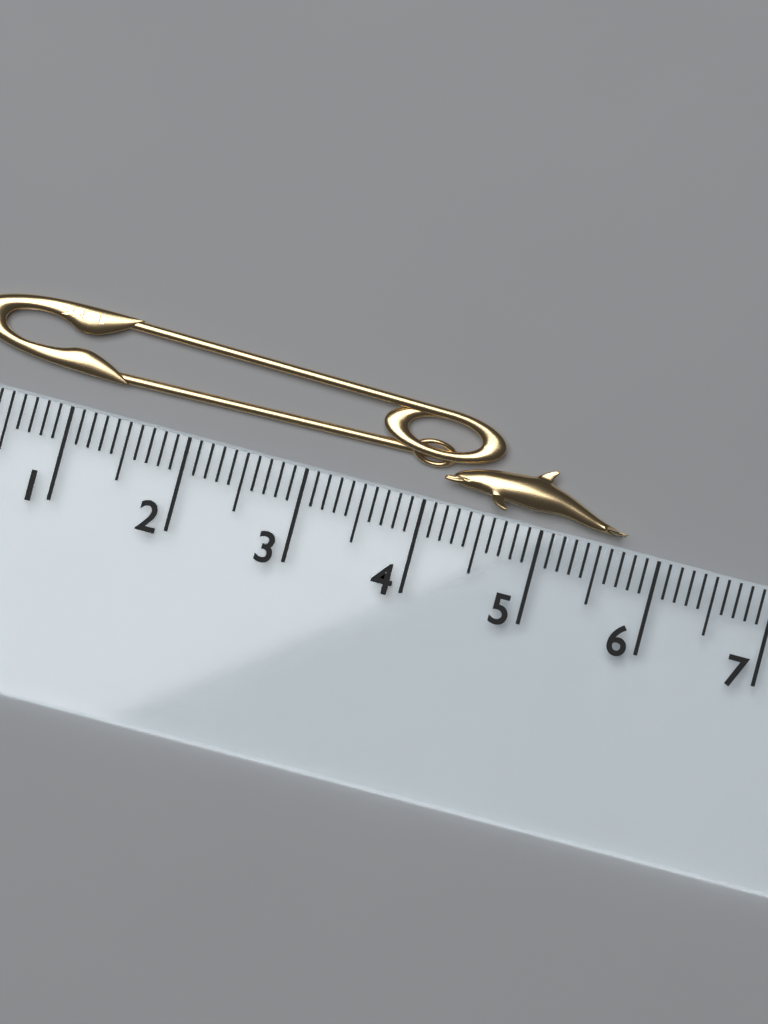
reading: 5.7 cm
